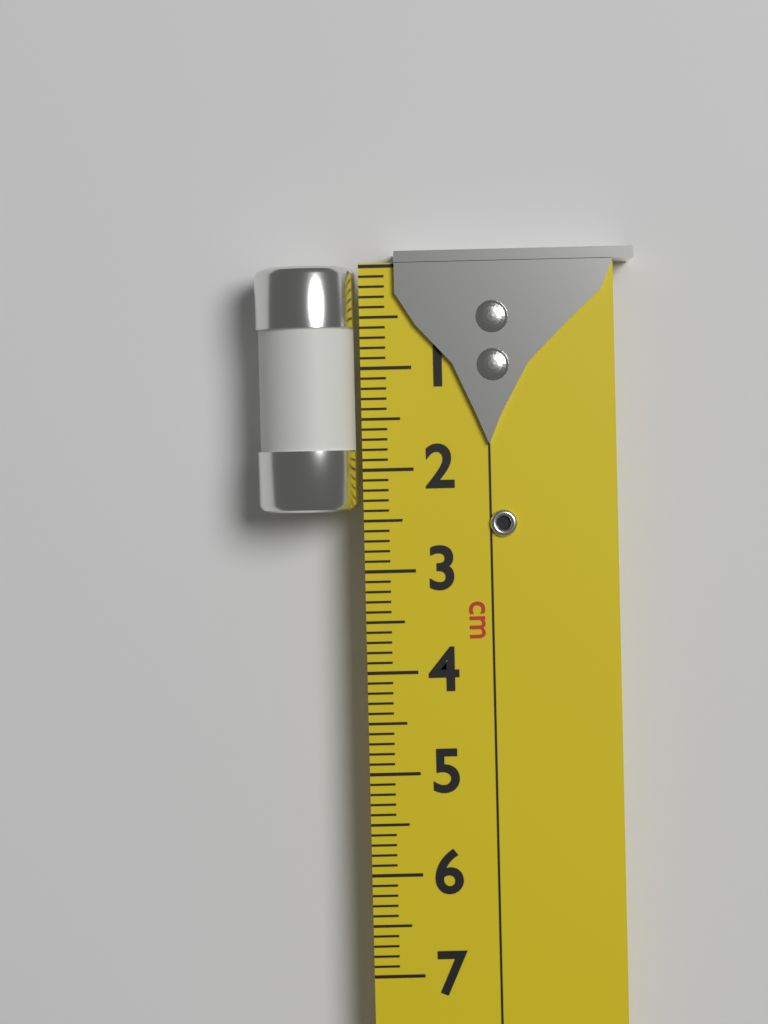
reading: 2.4 cm
